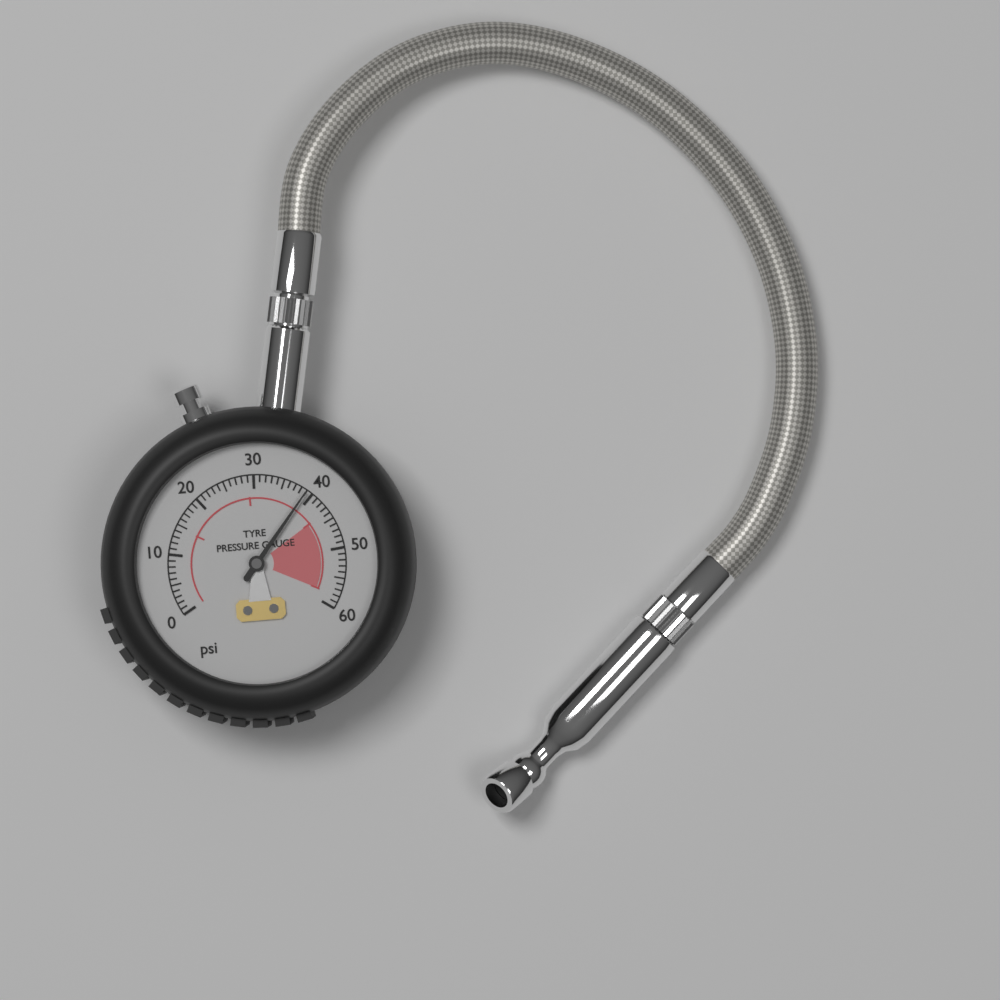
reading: 39 psi
